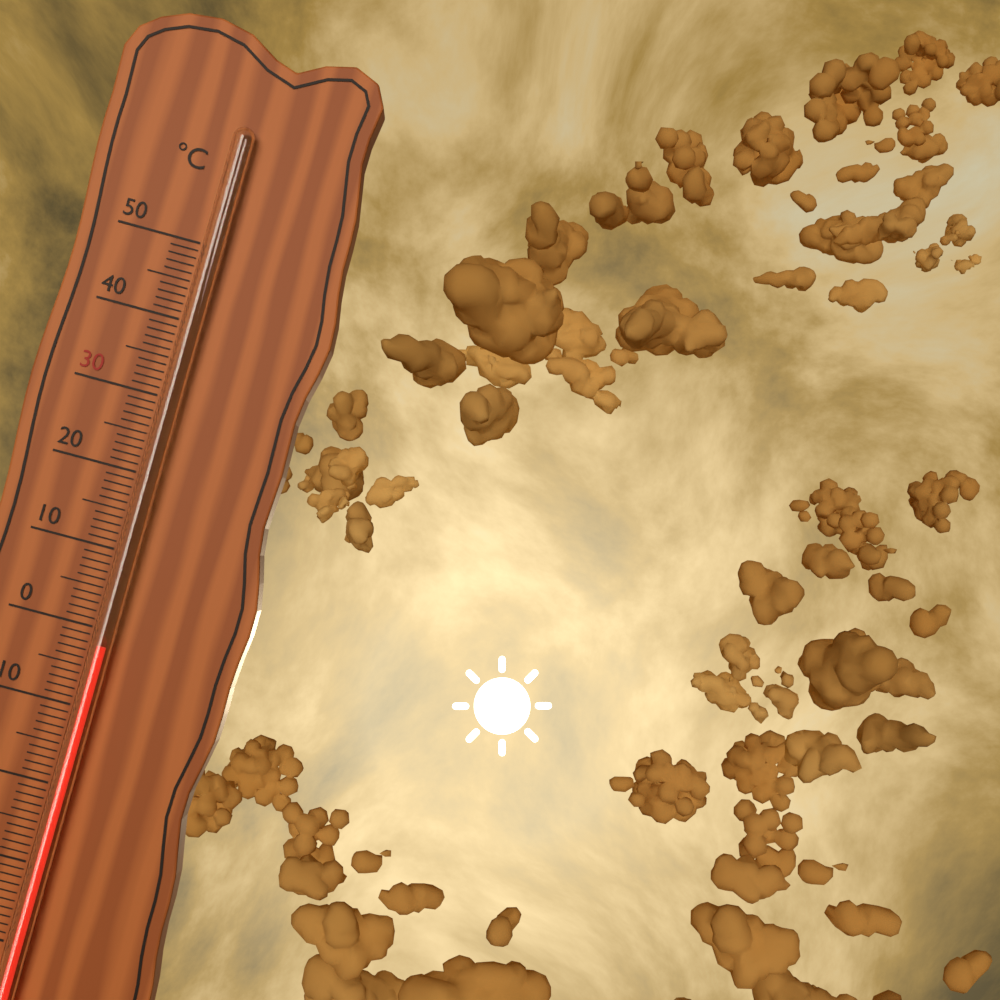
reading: -2 °C
